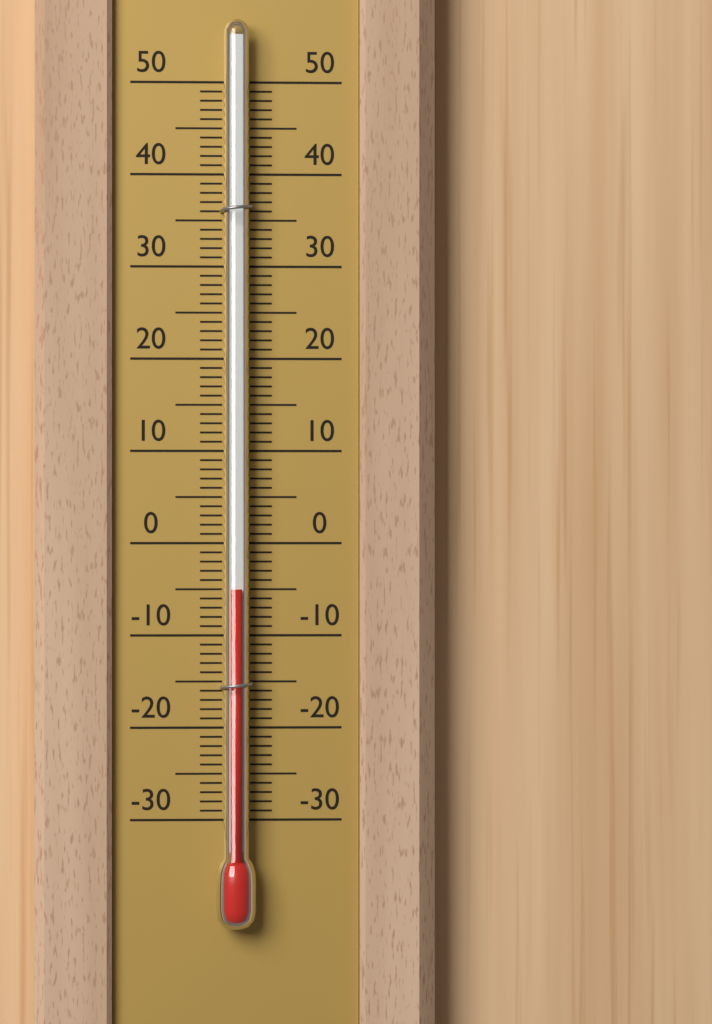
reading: -5 (no unit)
